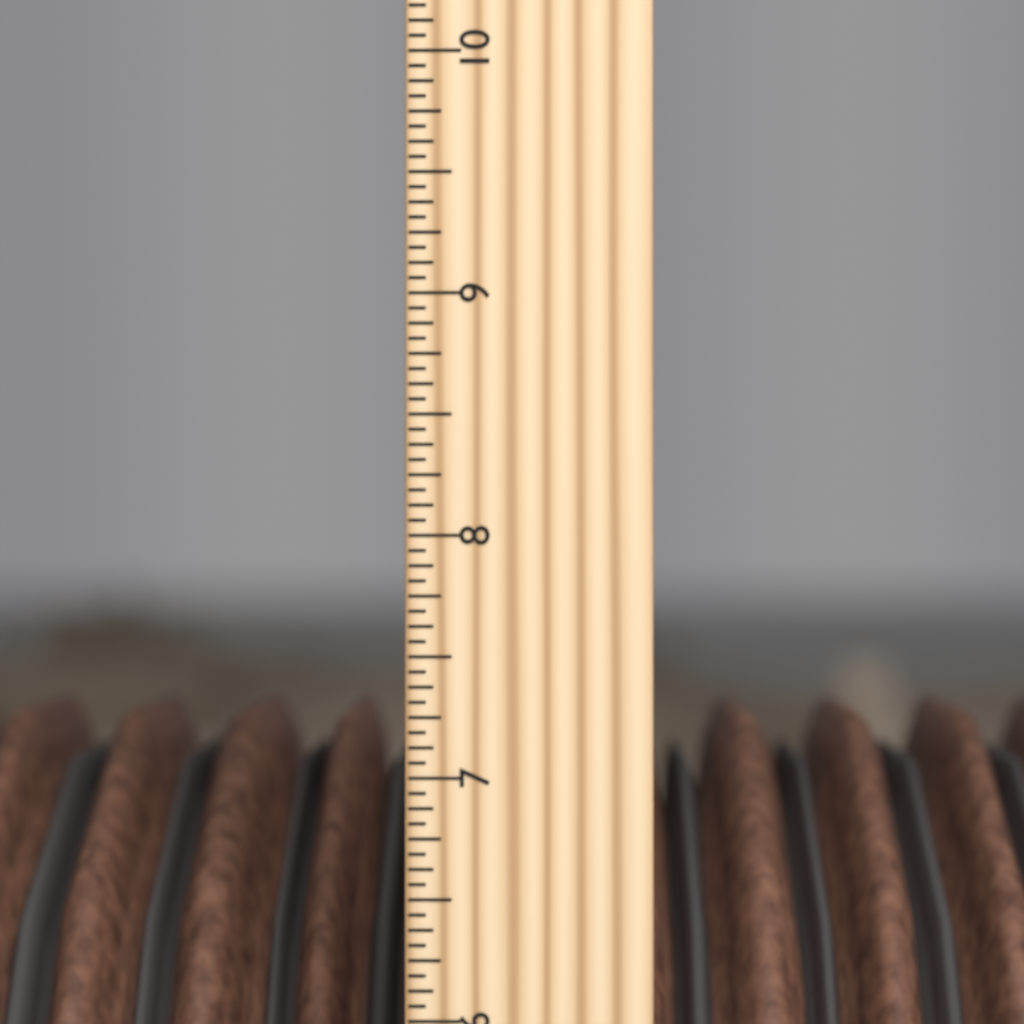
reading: 7.1875 inch
